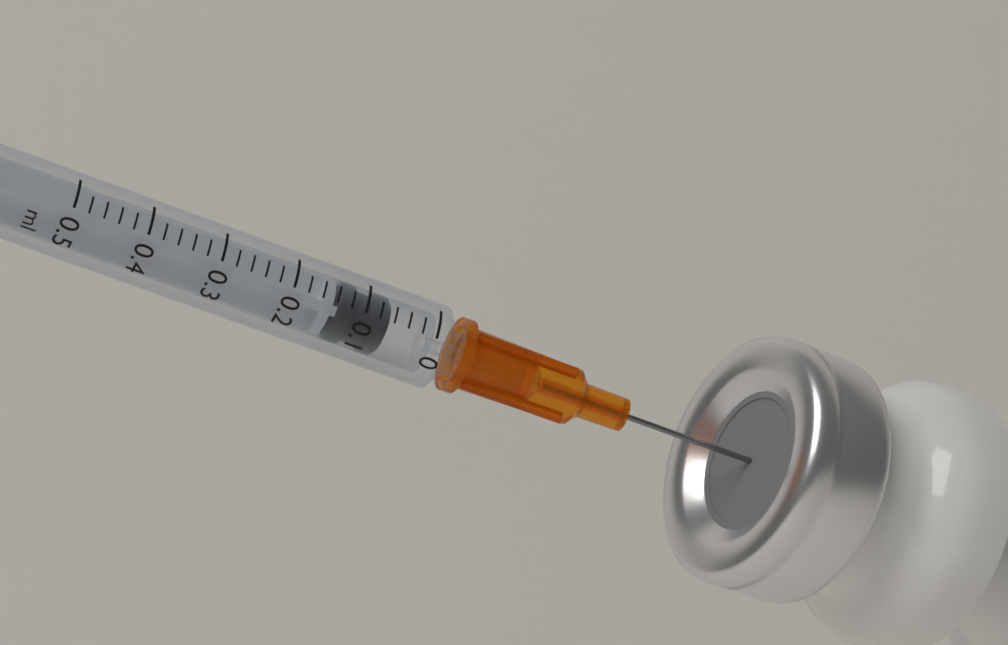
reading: 0.06 ml
